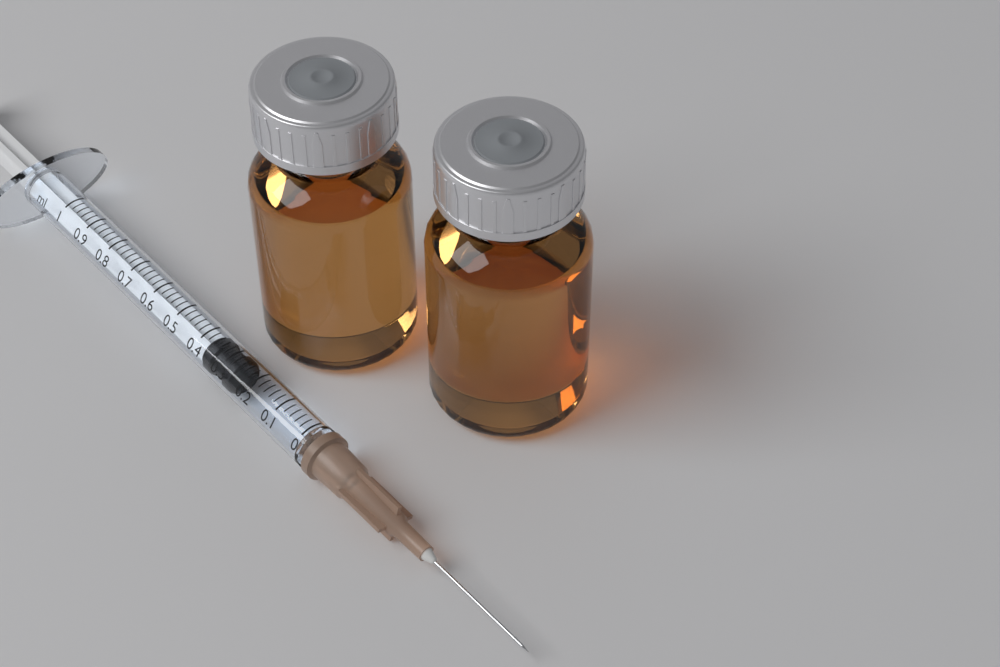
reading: 0.26 ml
